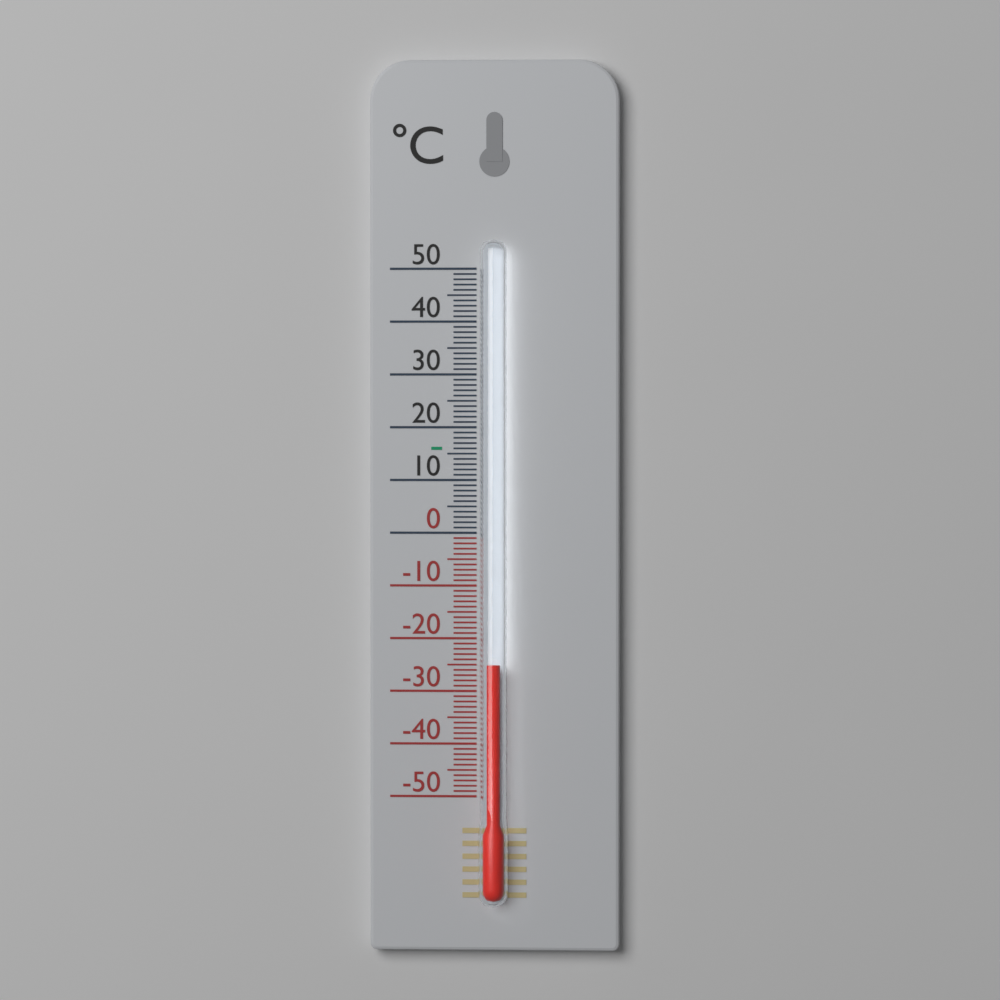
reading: -25 °C
